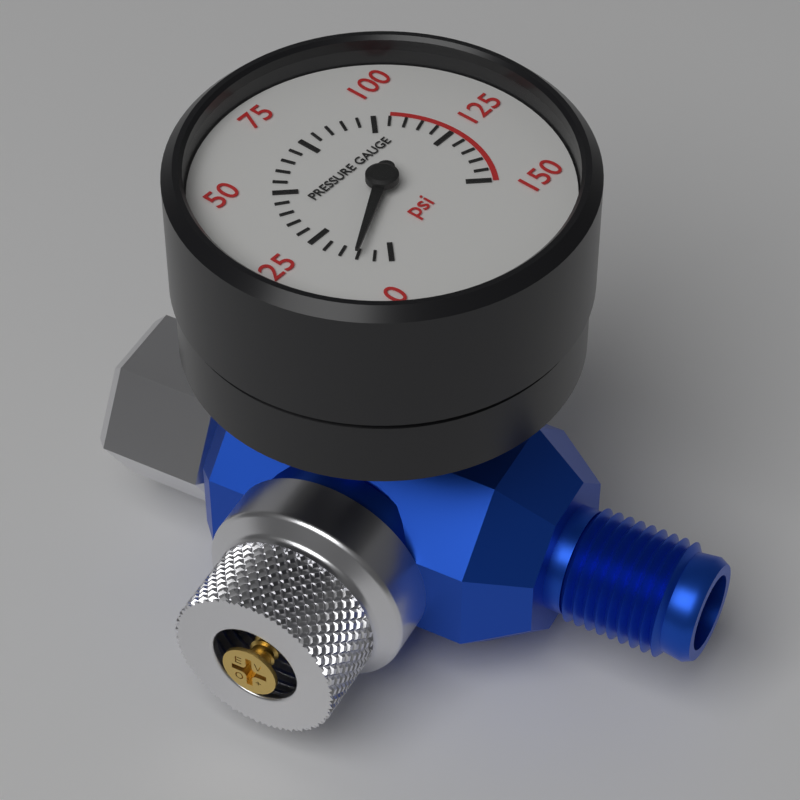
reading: 10 psi
